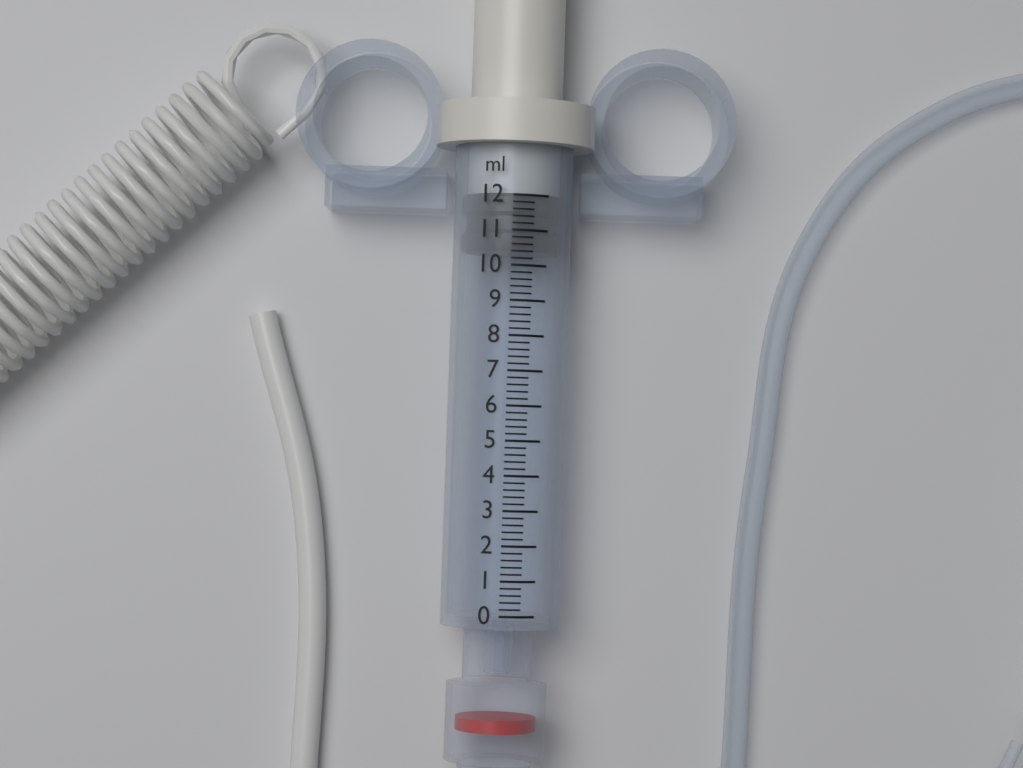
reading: 10.4 ml
